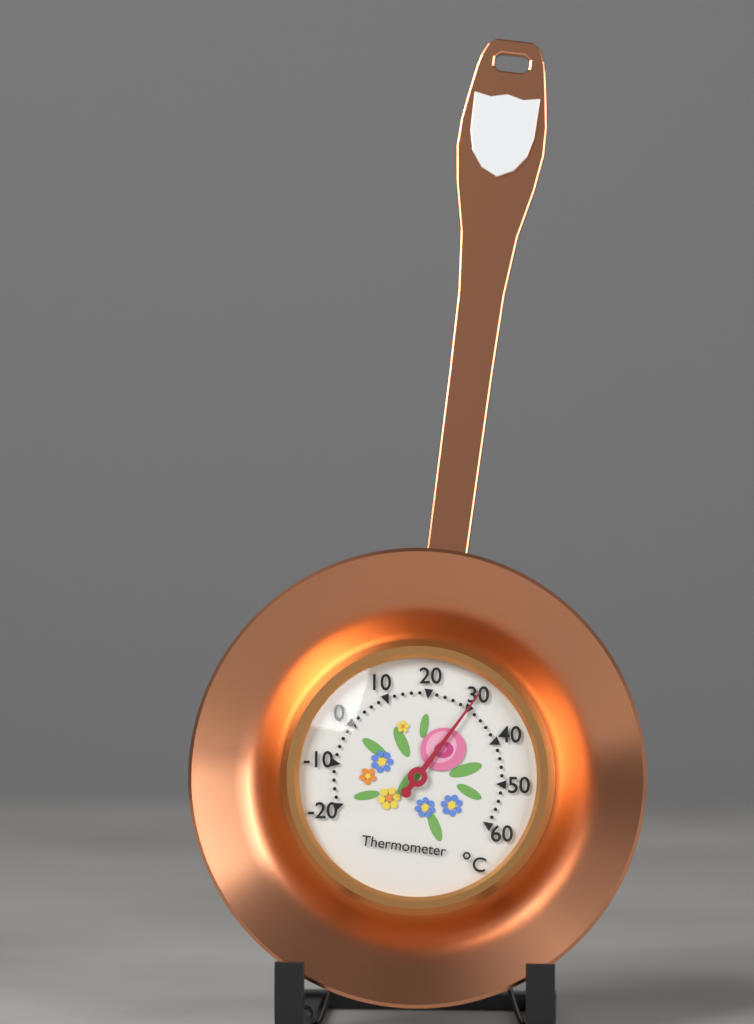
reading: 30 °C
